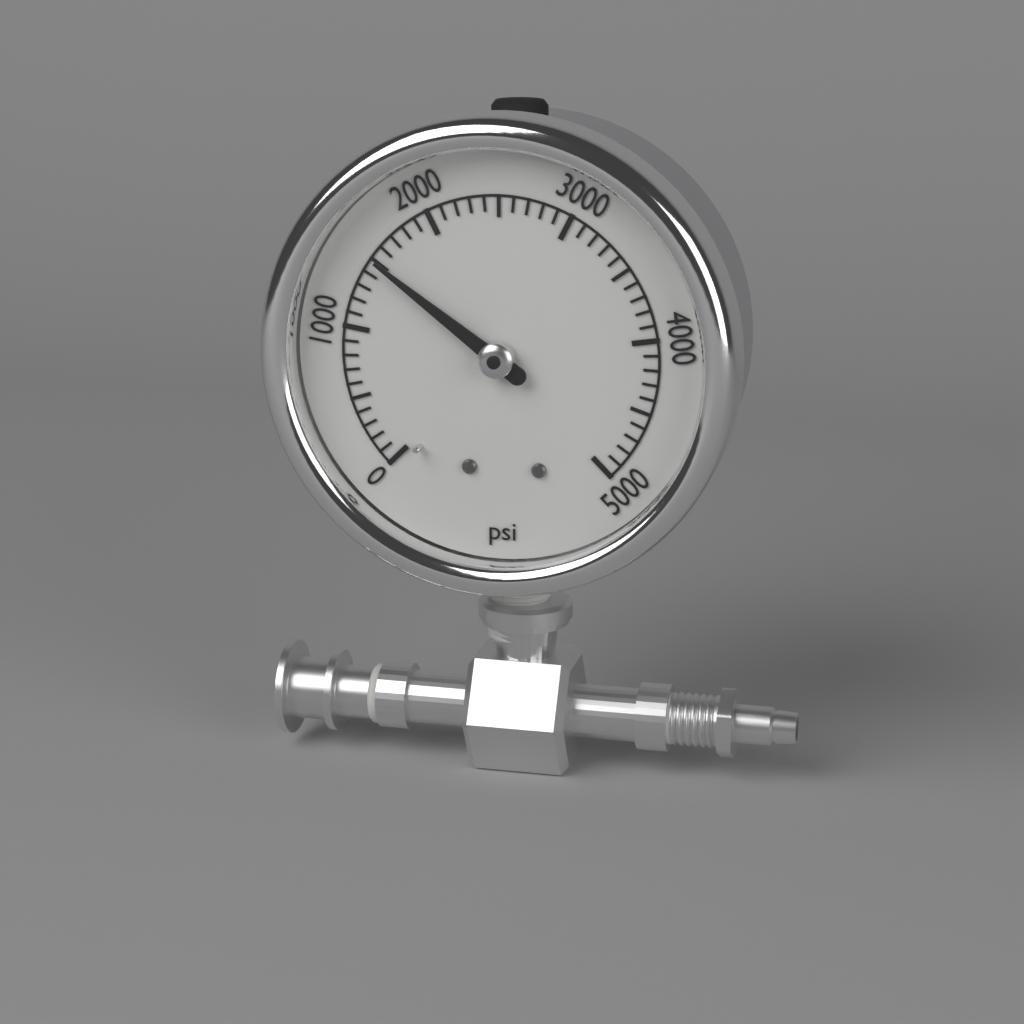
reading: 1500 psi
